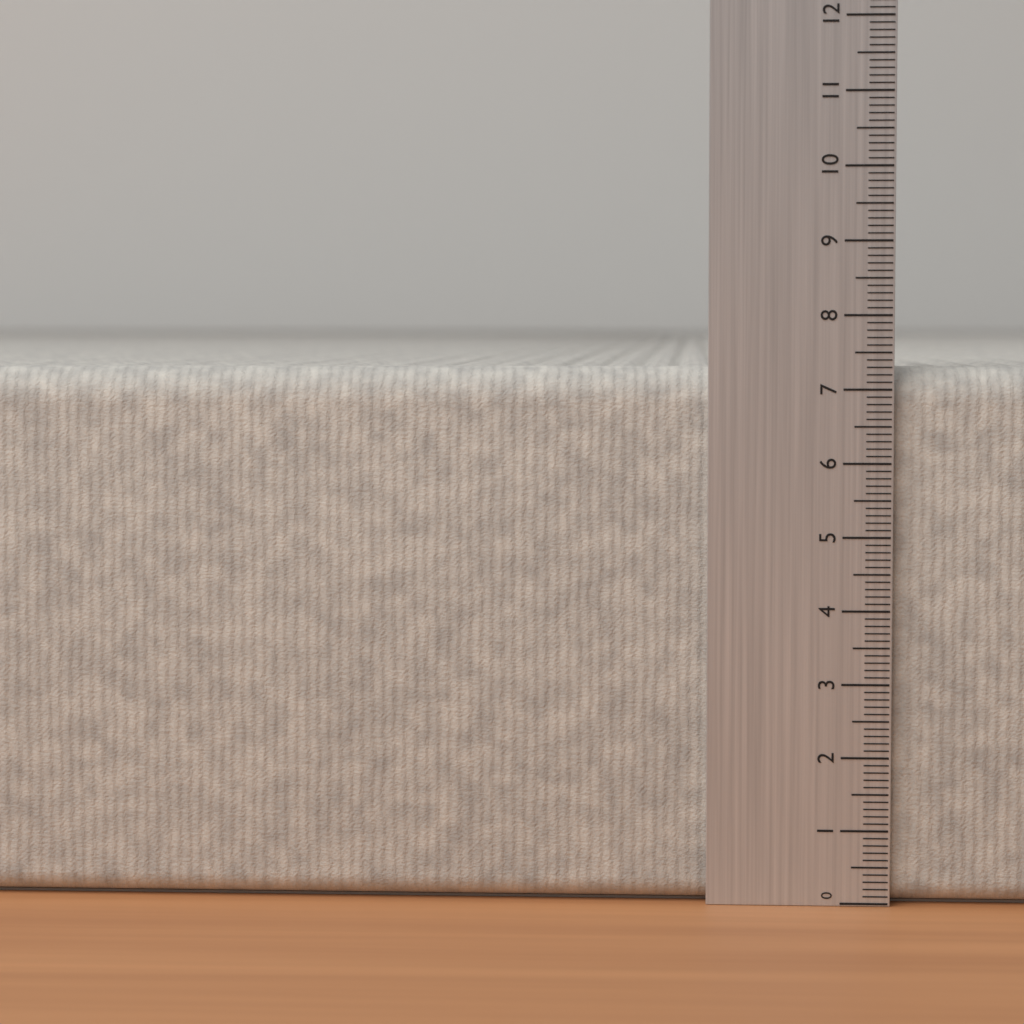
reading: 7.3 (no unit)
